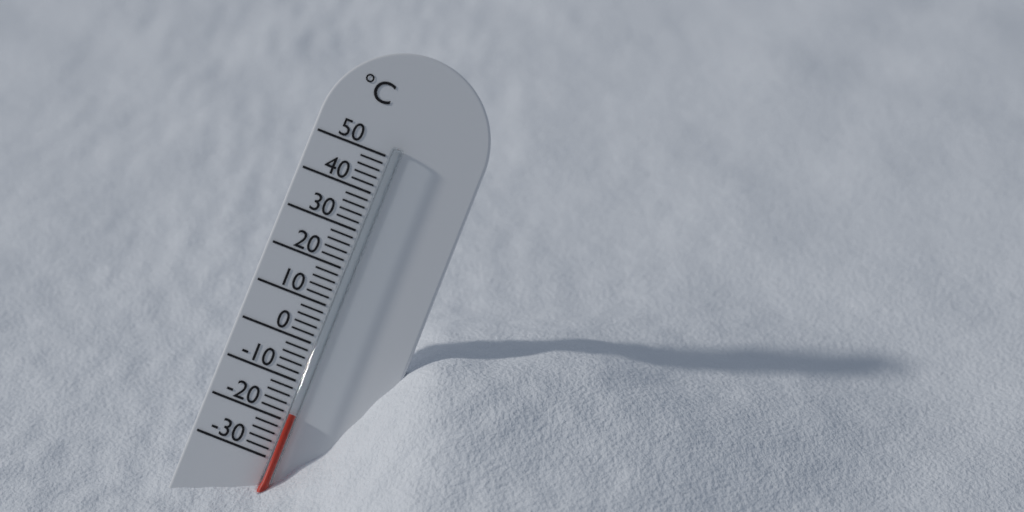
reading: -18 °C
